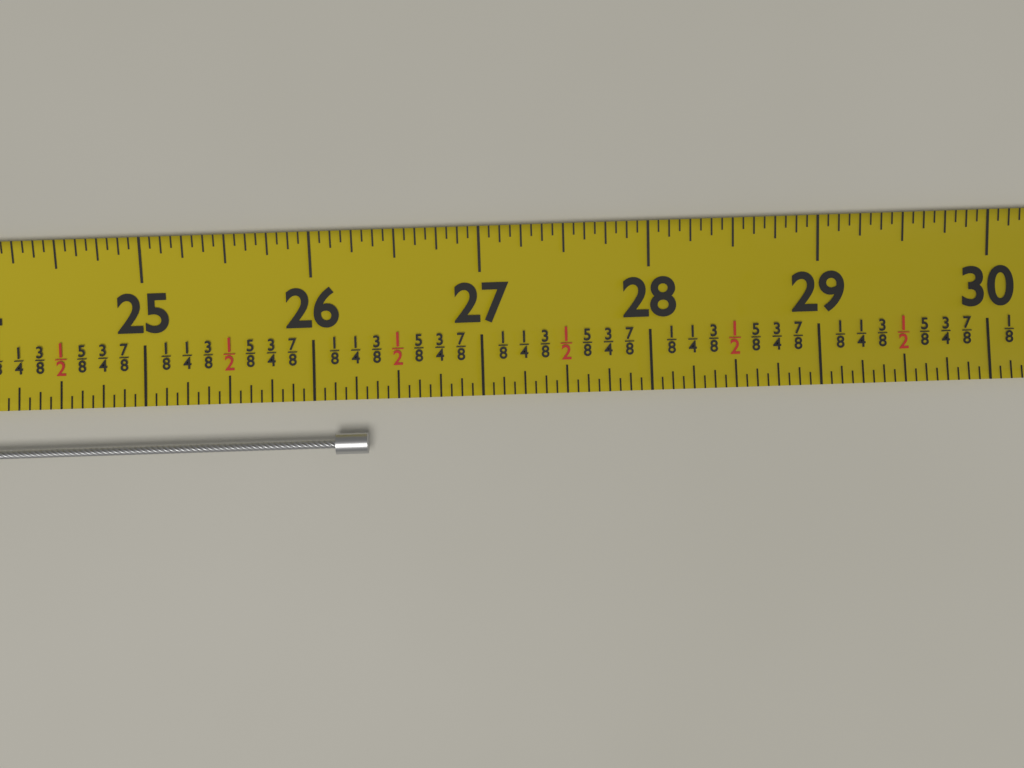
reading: 26.3125 (no unit)
